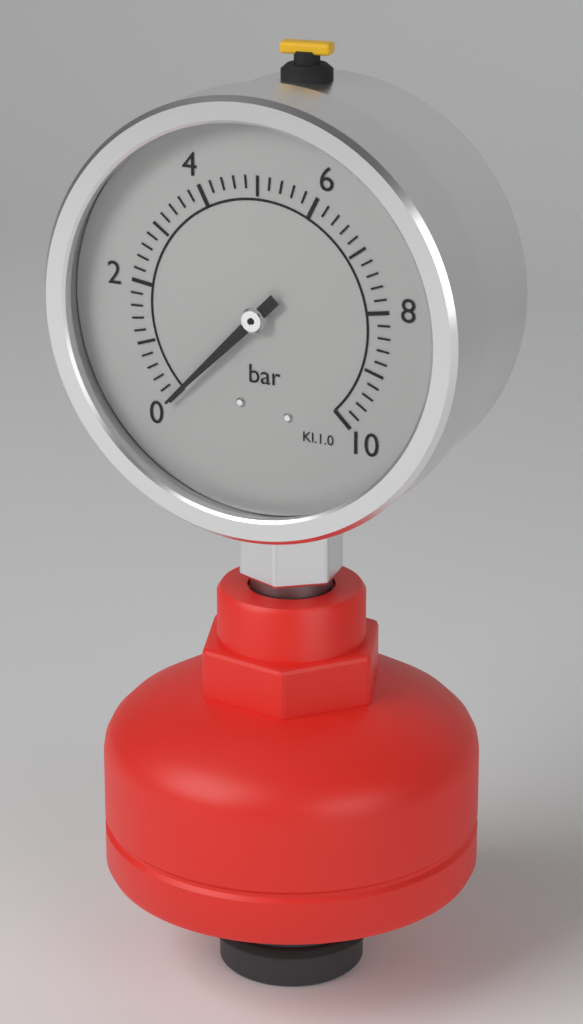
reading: 0.0 bar
